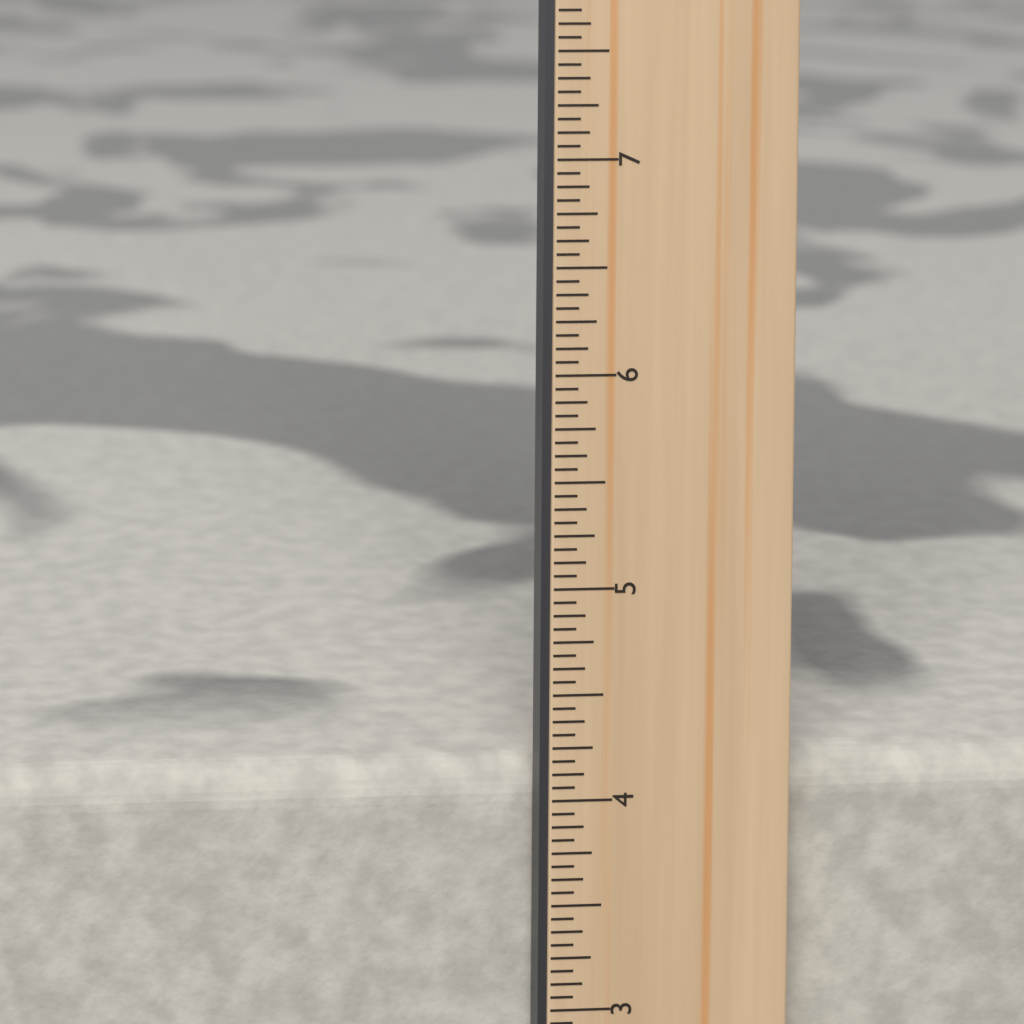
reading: 4.1250 in
